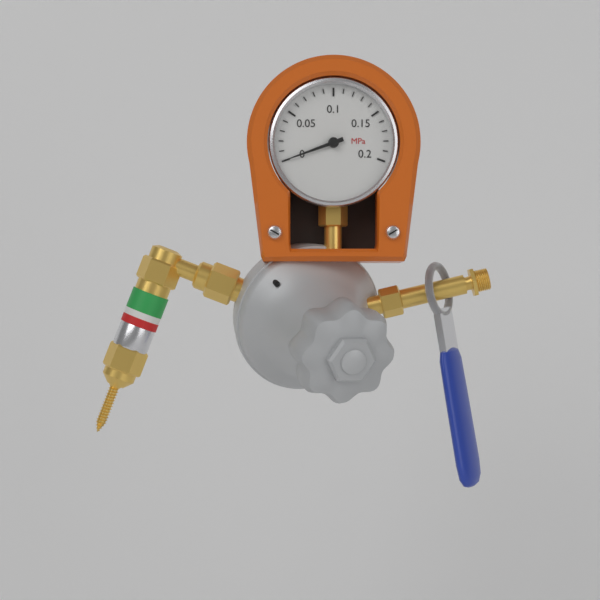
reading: 0.00 MPa
